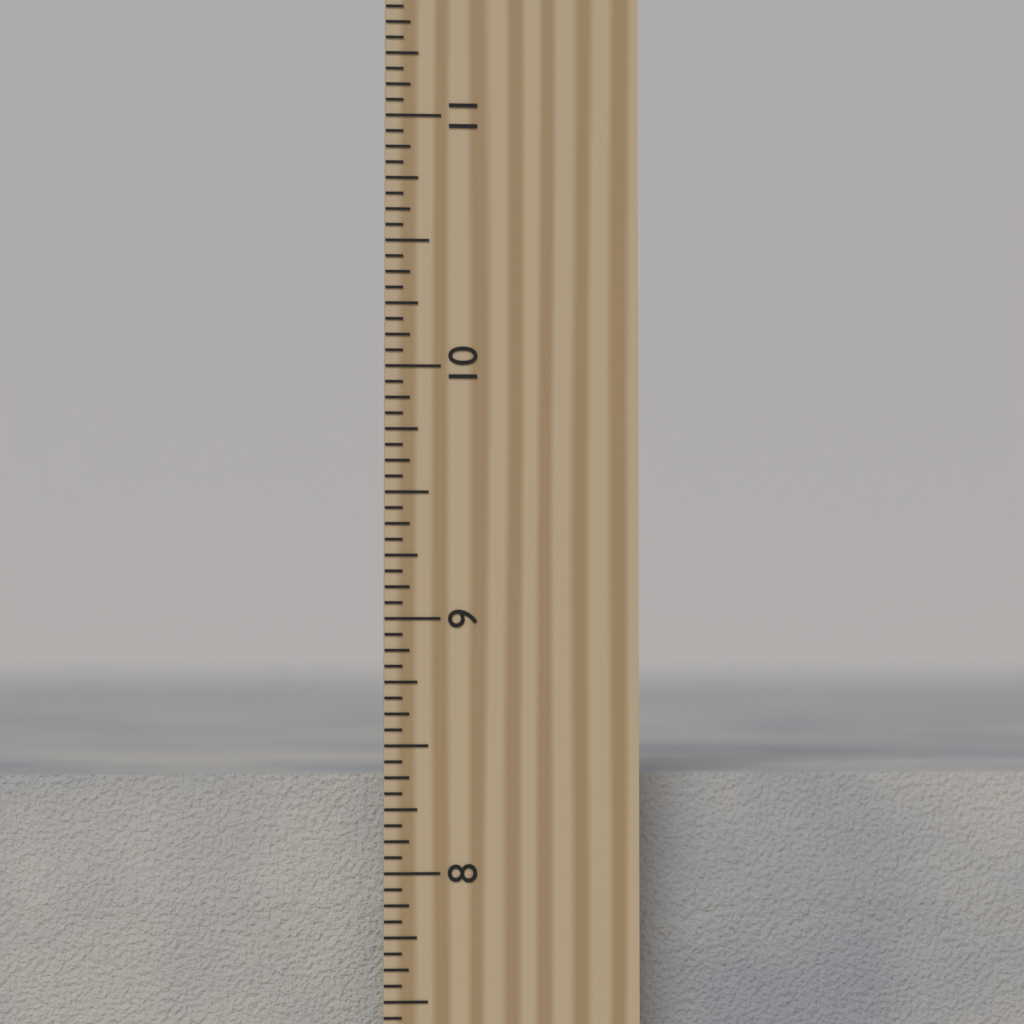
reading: 8.3750 inch
